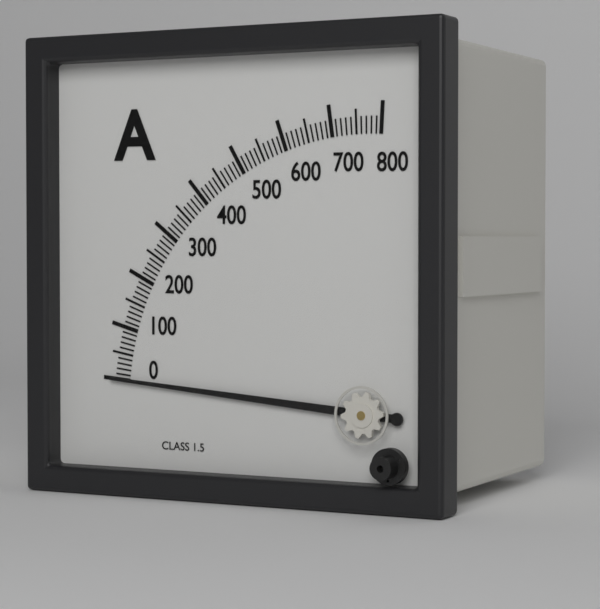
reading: 0 A
